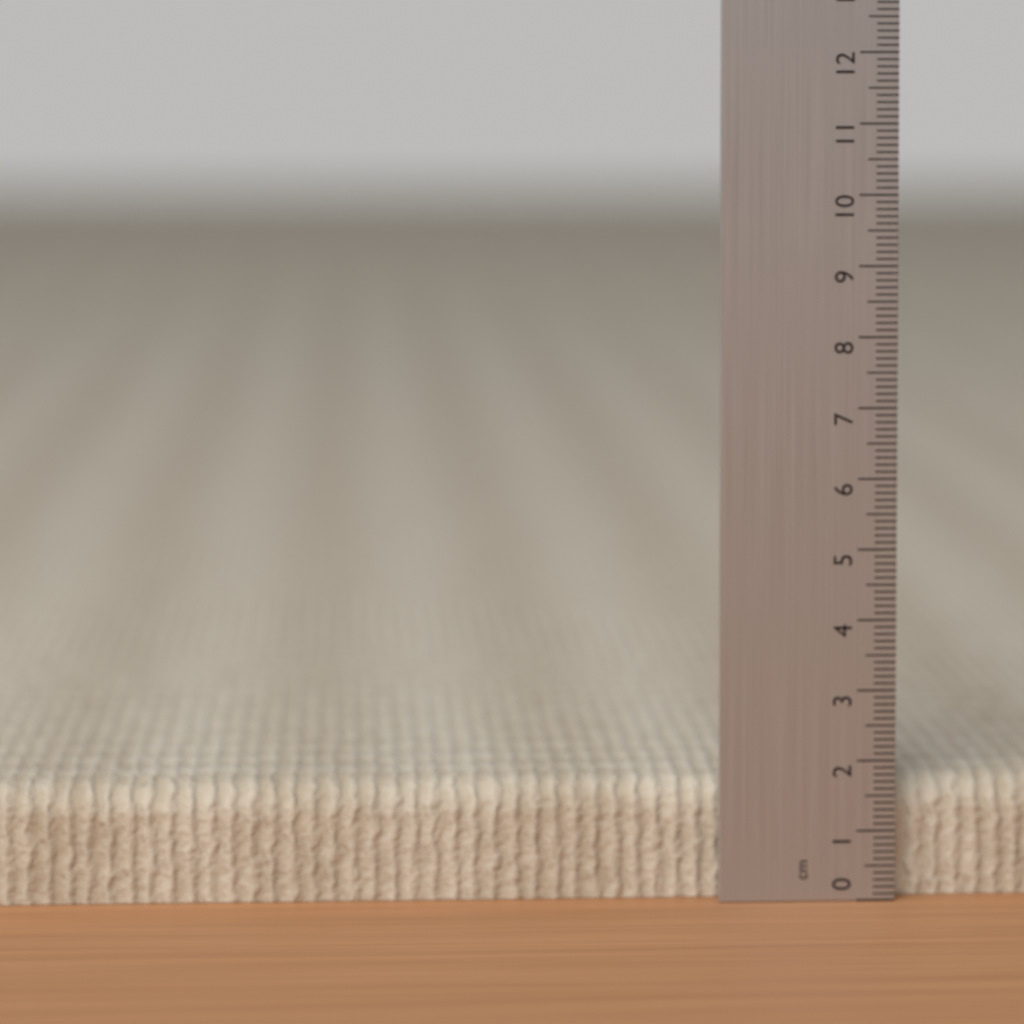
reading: 1.7 cm
